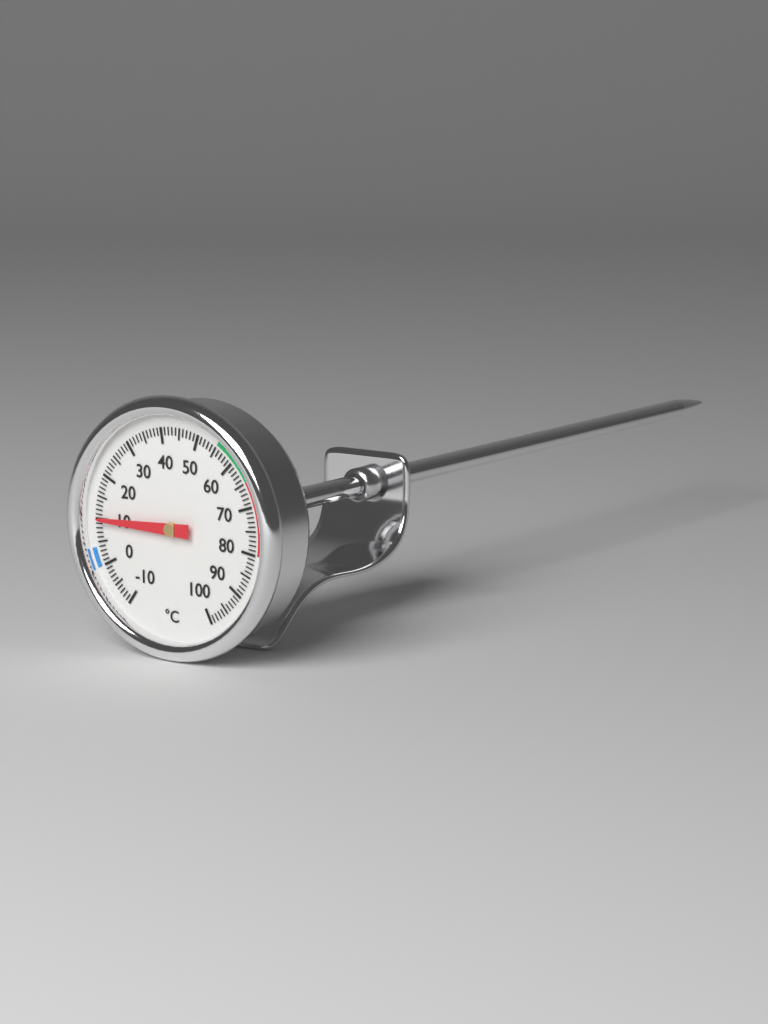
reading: 10 °C
